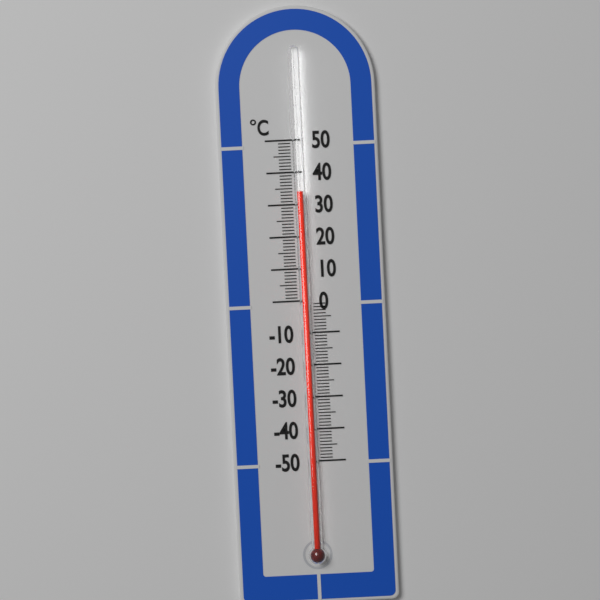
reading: 34 °C
